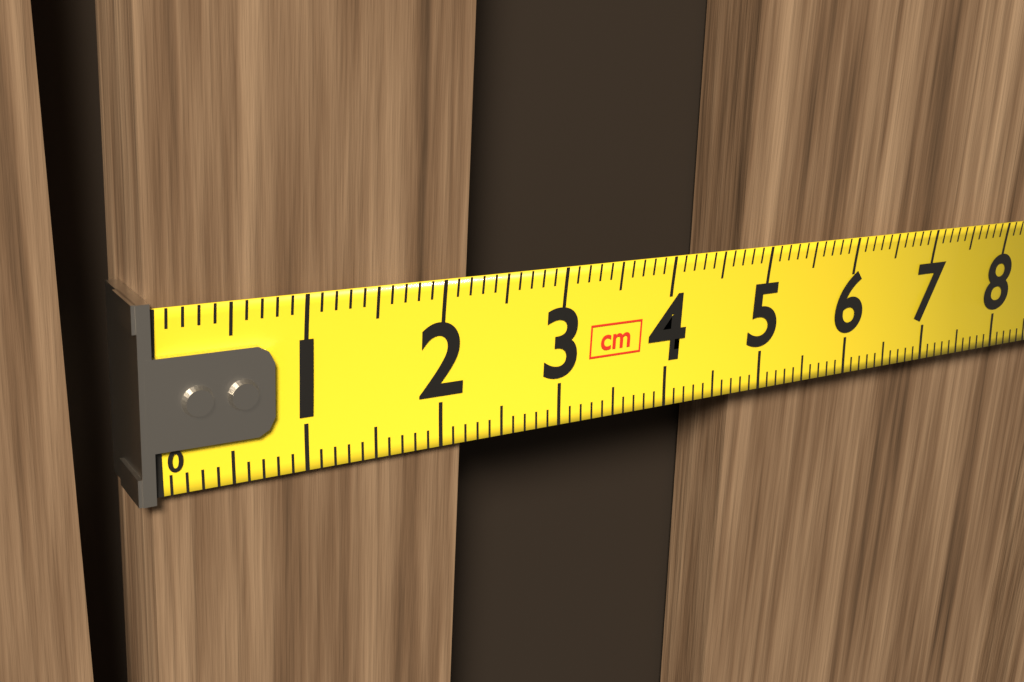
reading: 2.2 cm
